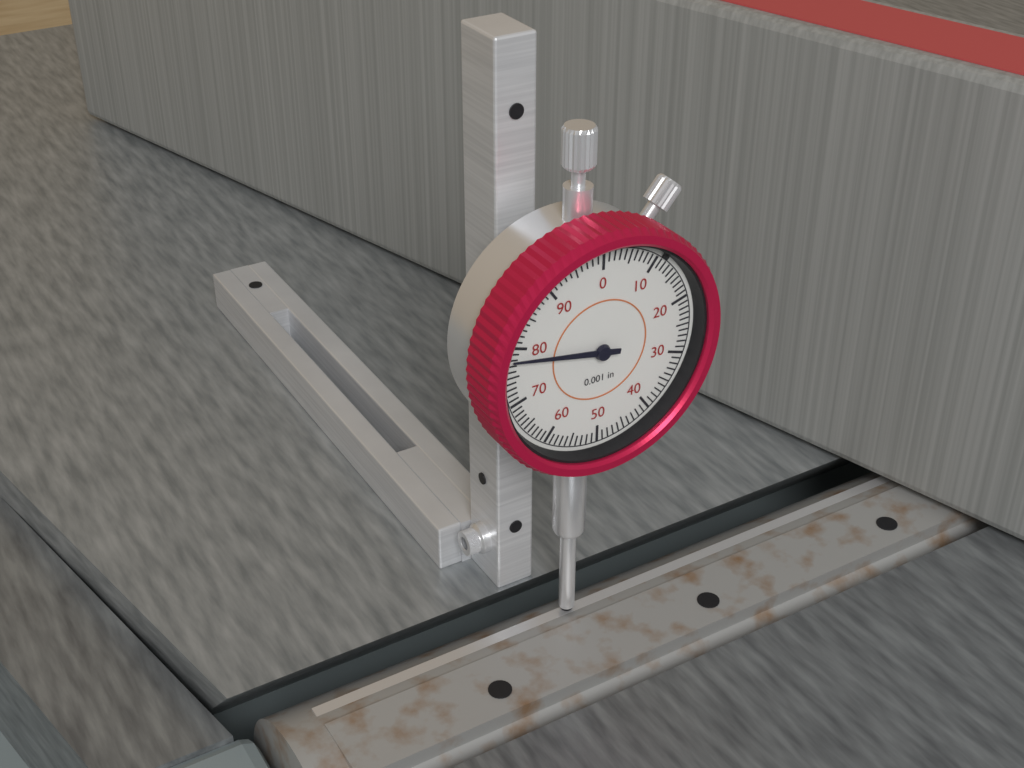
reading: 0.078 in
